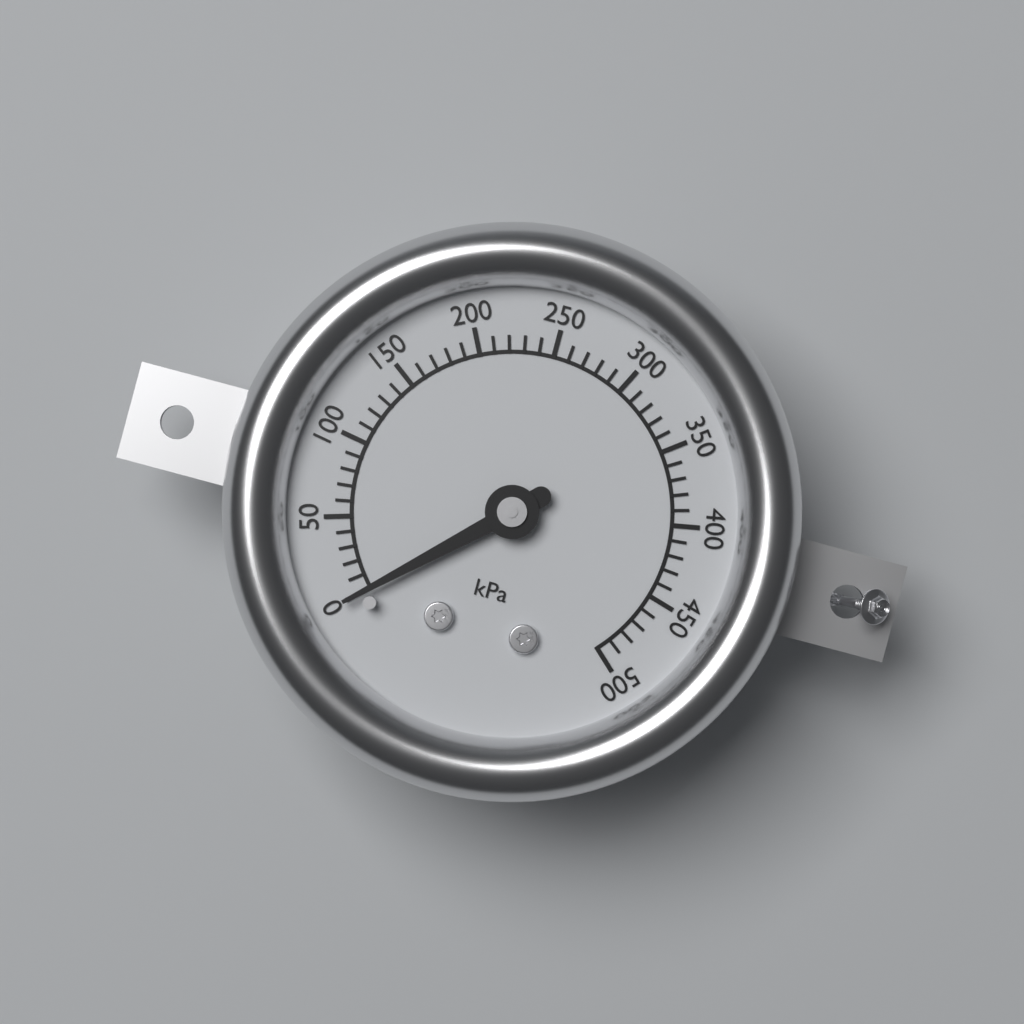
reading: 0 kPa
